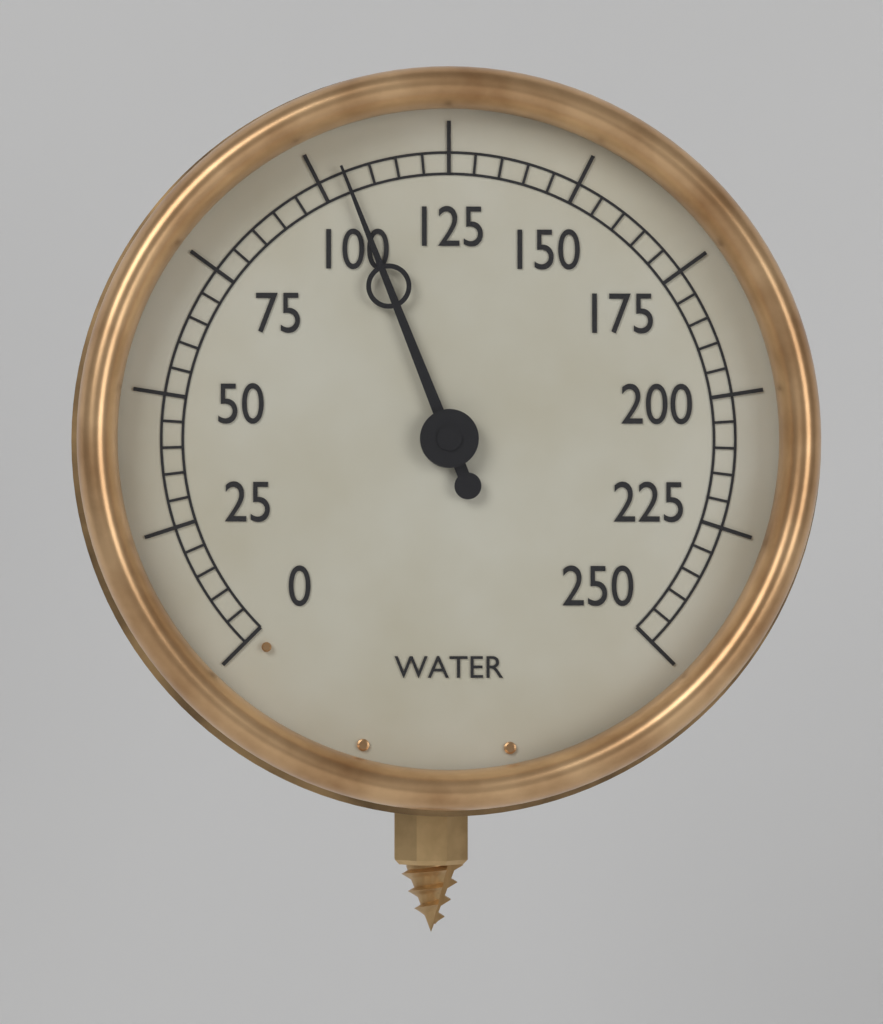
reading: 105 (no unit)
